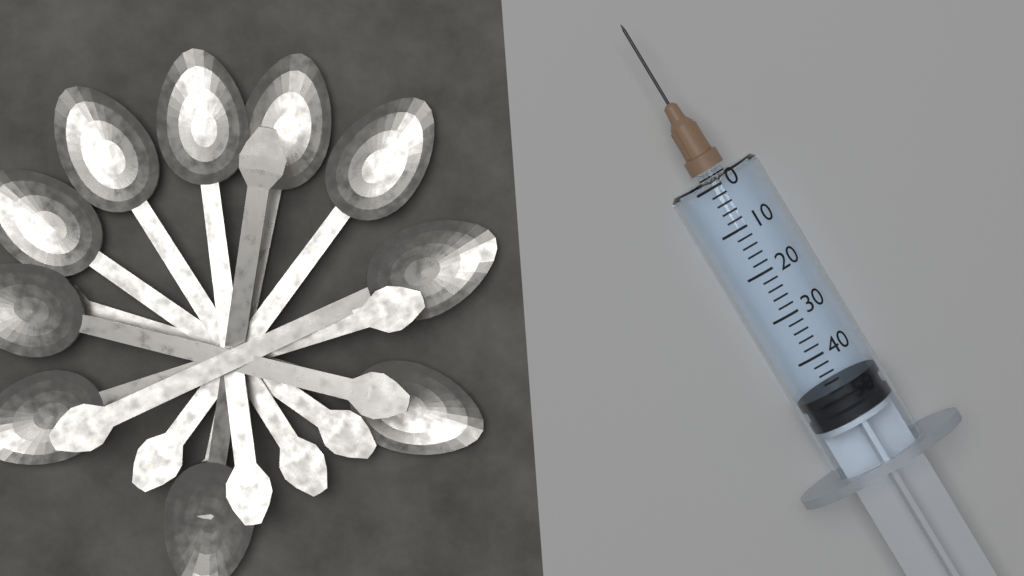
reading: 48 (no unit)
